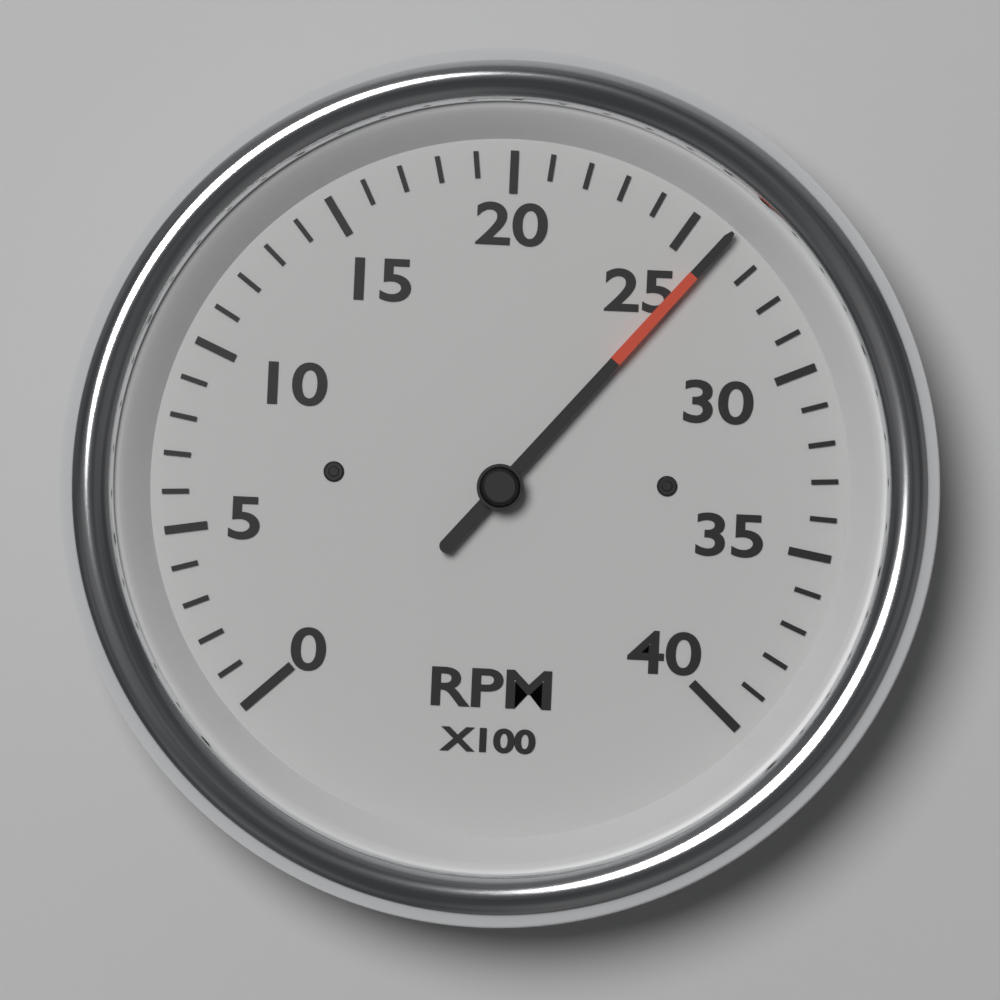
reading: 2600 RPM
